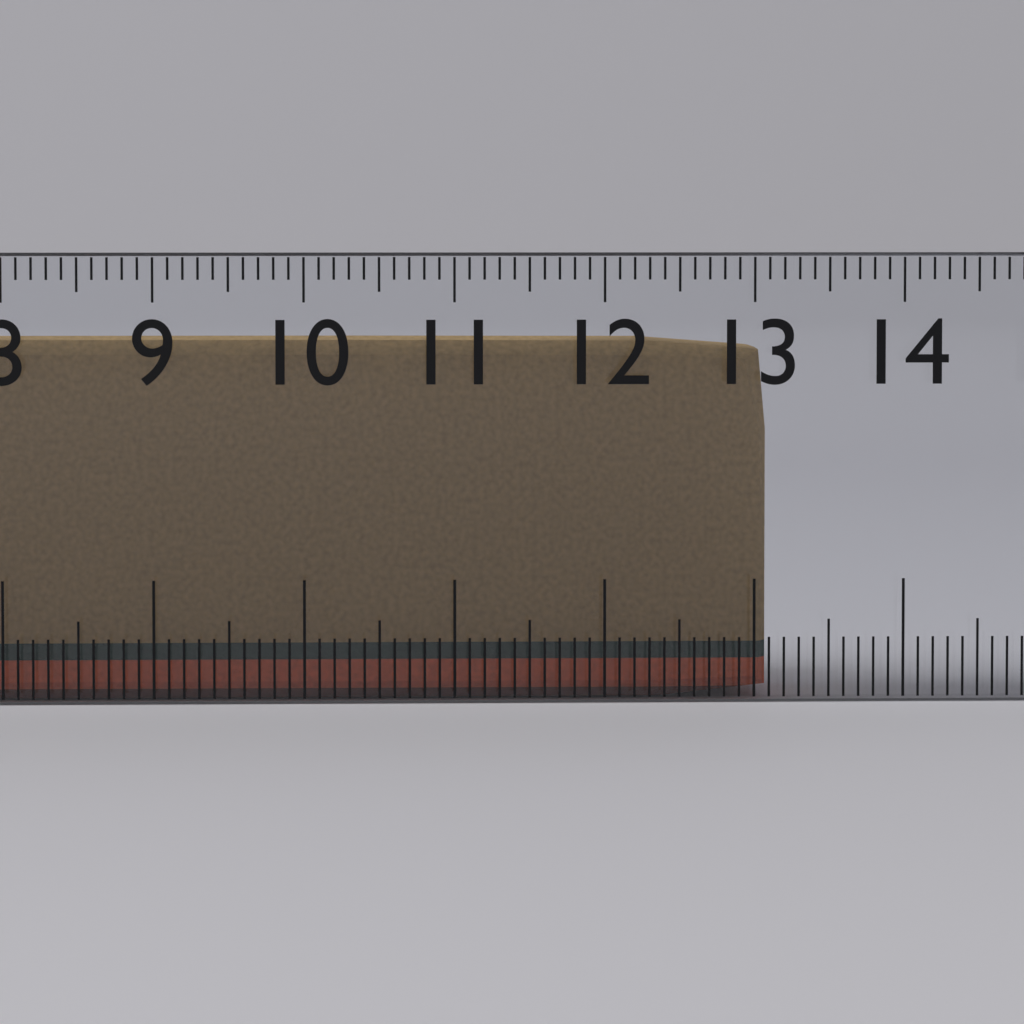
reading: 13.1 cm
